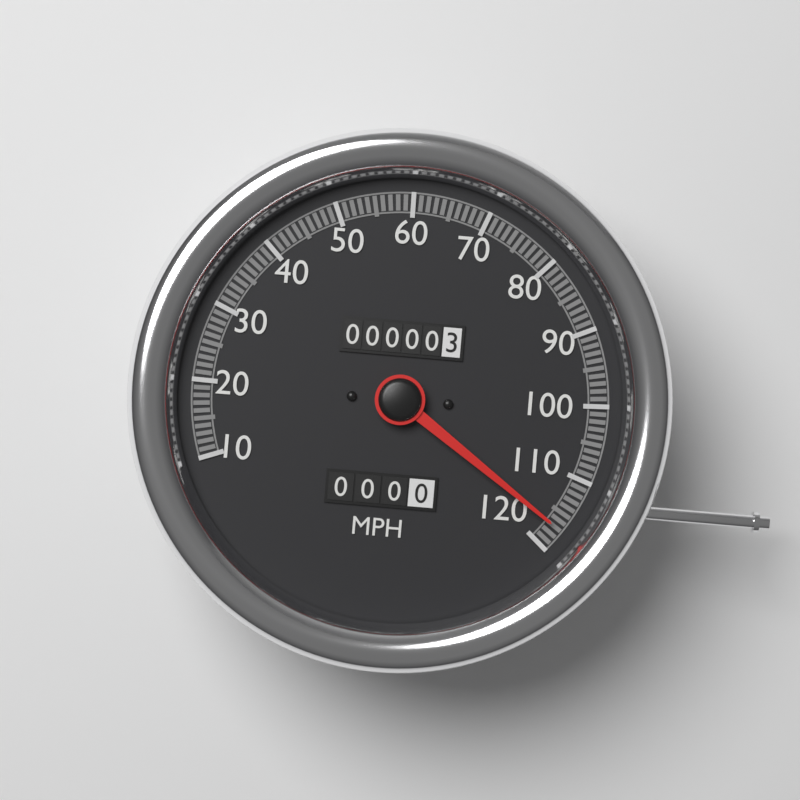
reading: 117 MPH
